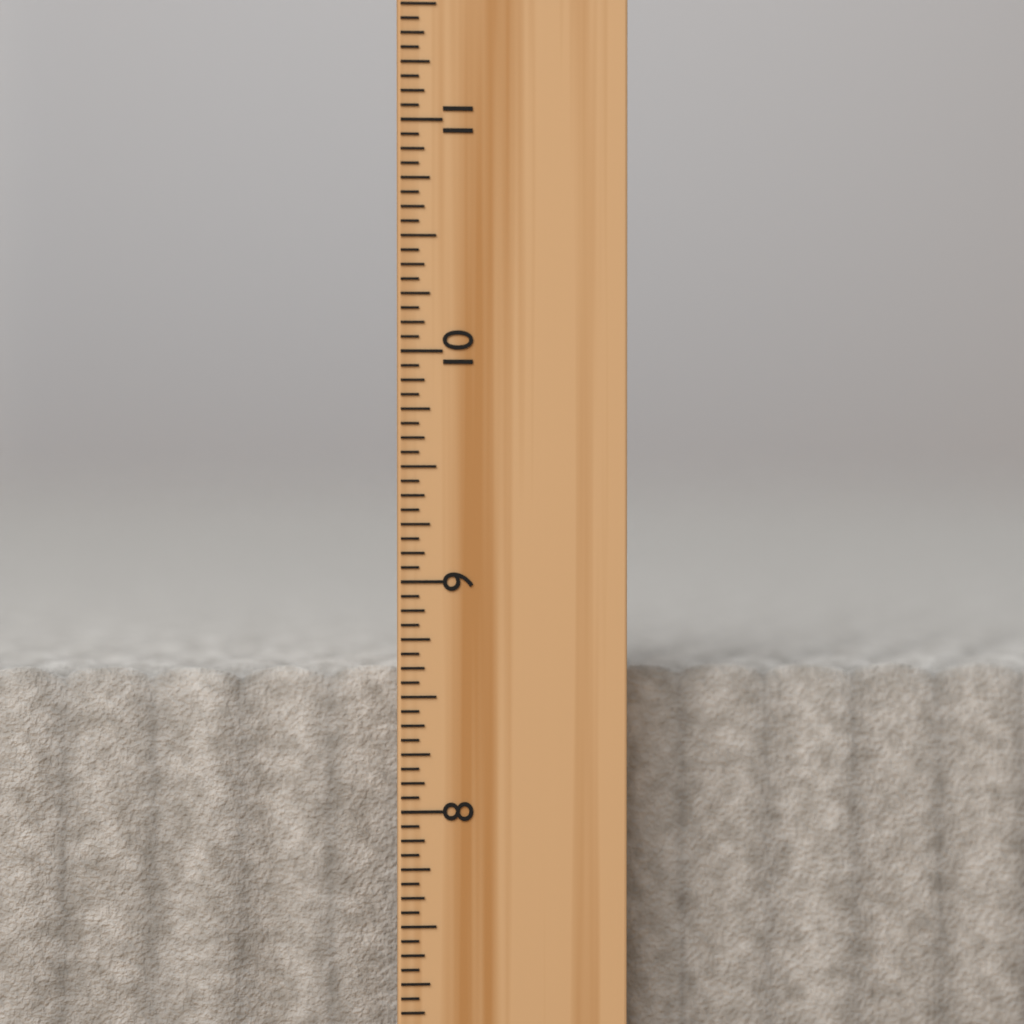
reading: 8.6250 inch
